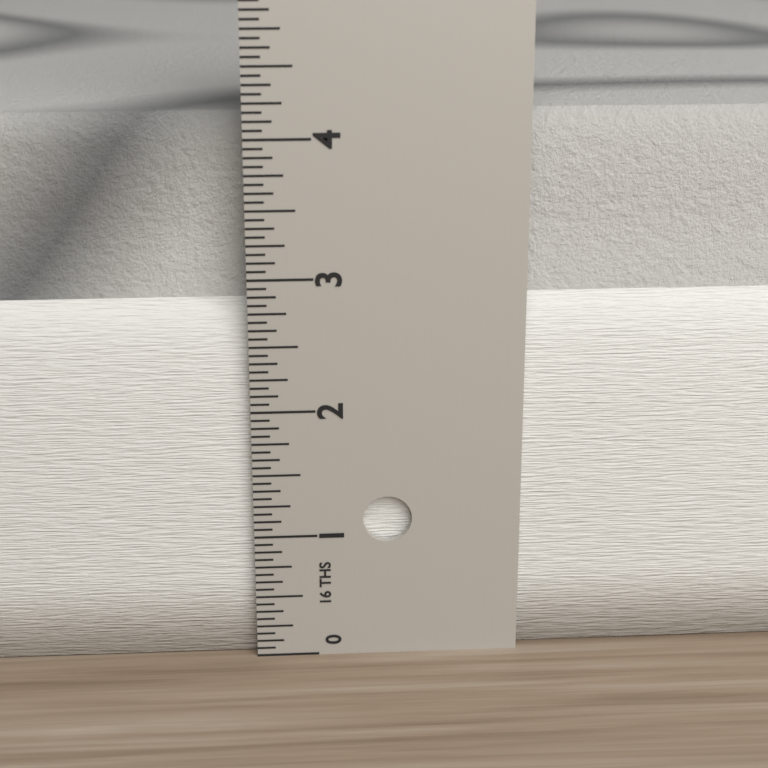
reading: 4.1250 in
